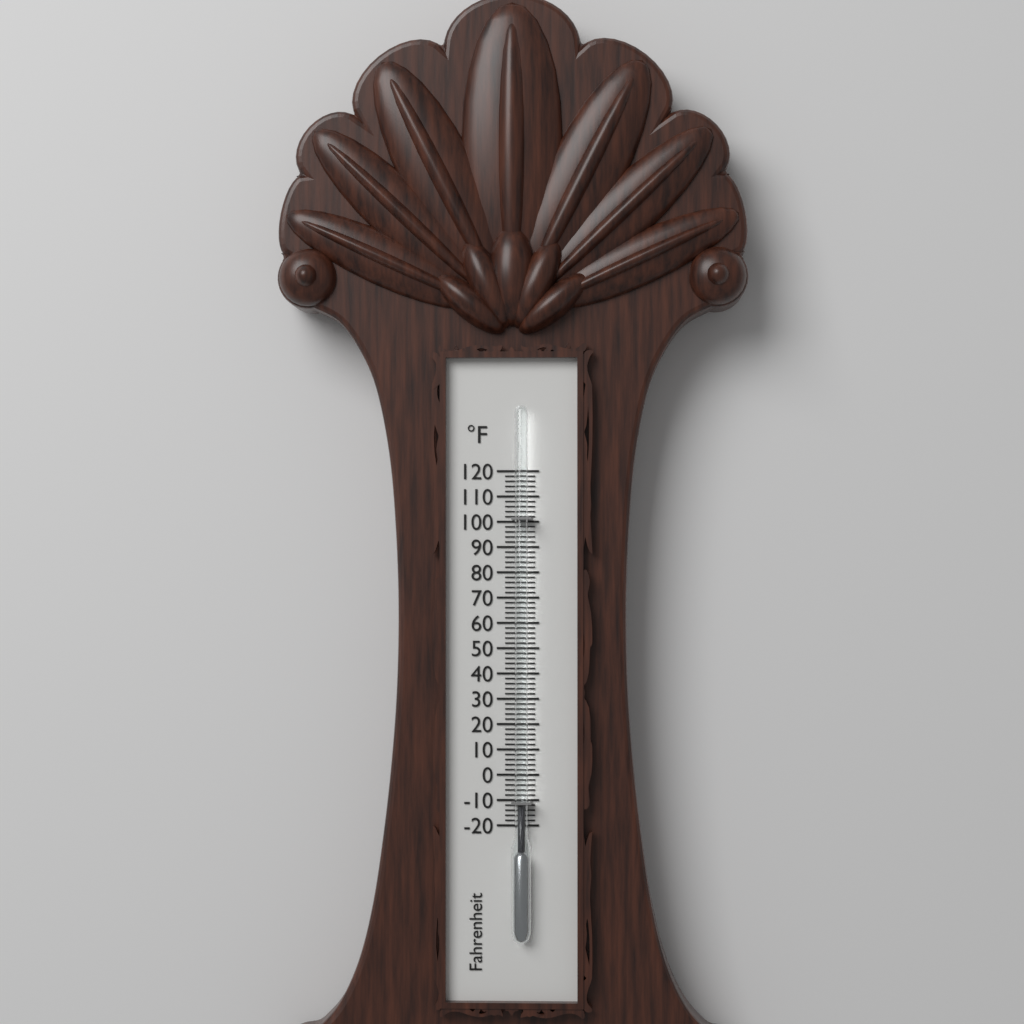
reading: -12 °F
